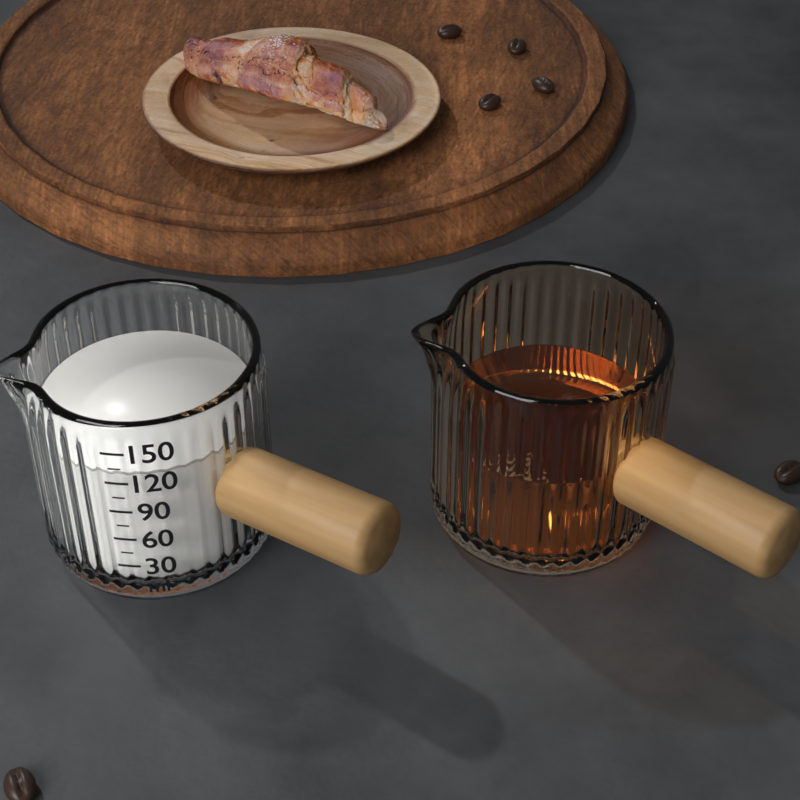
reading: 125 ml
